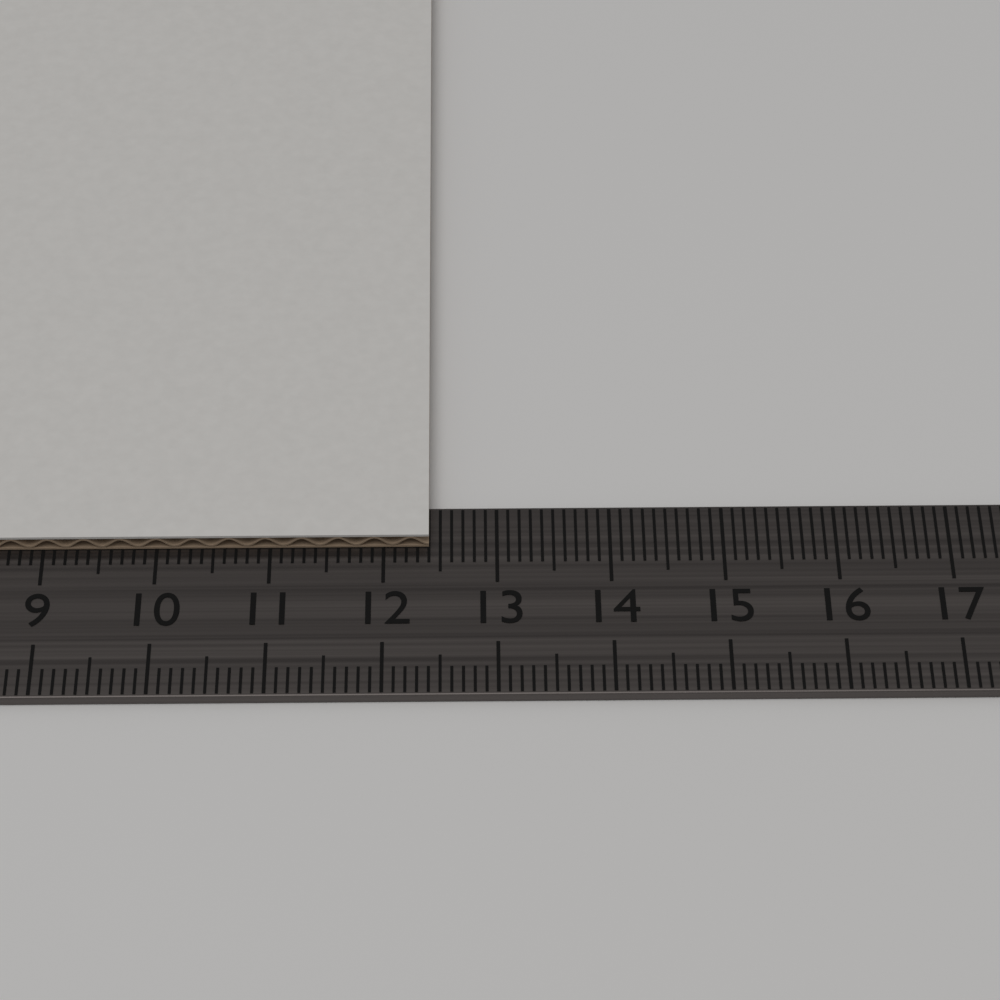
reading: 12.4 cm
